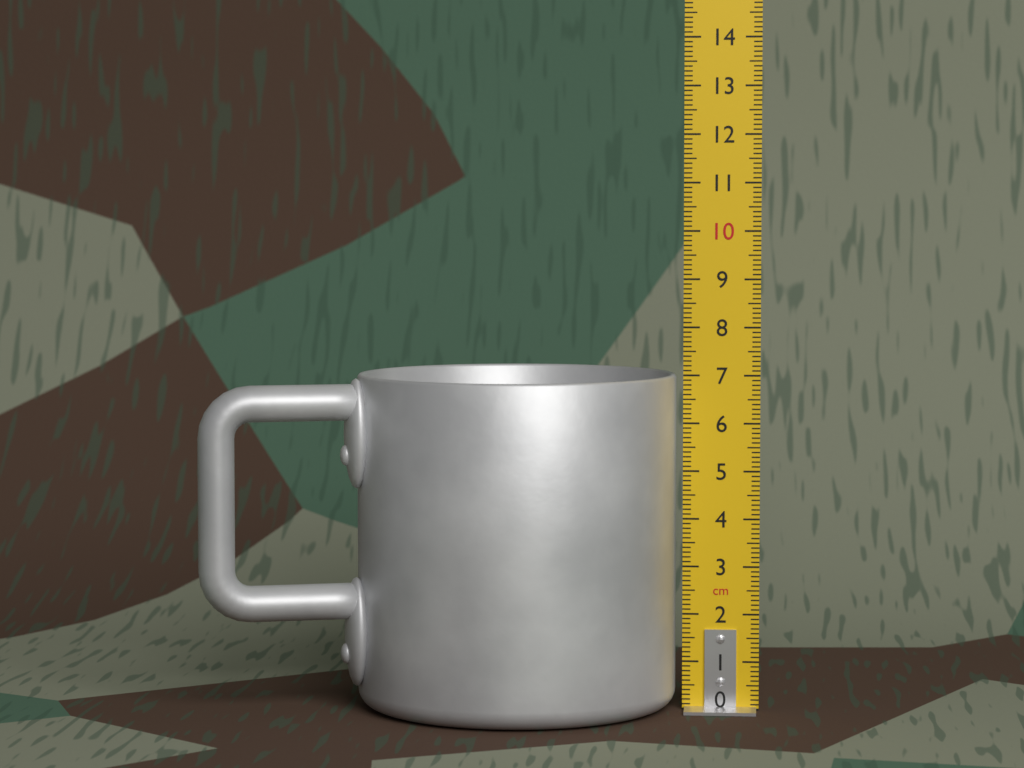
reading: 7.0 cm
